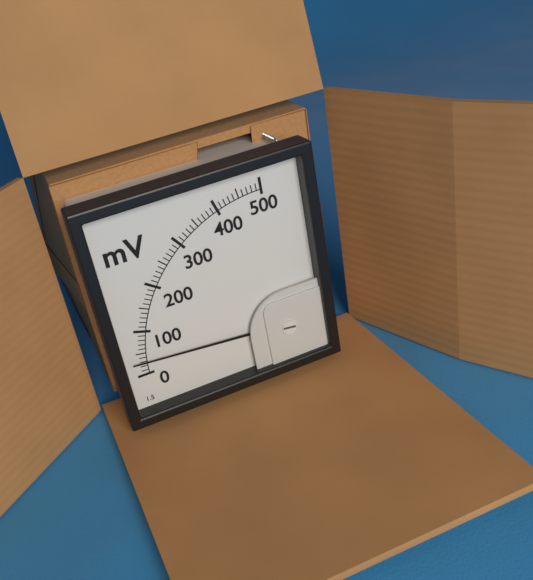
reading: 30 mV
